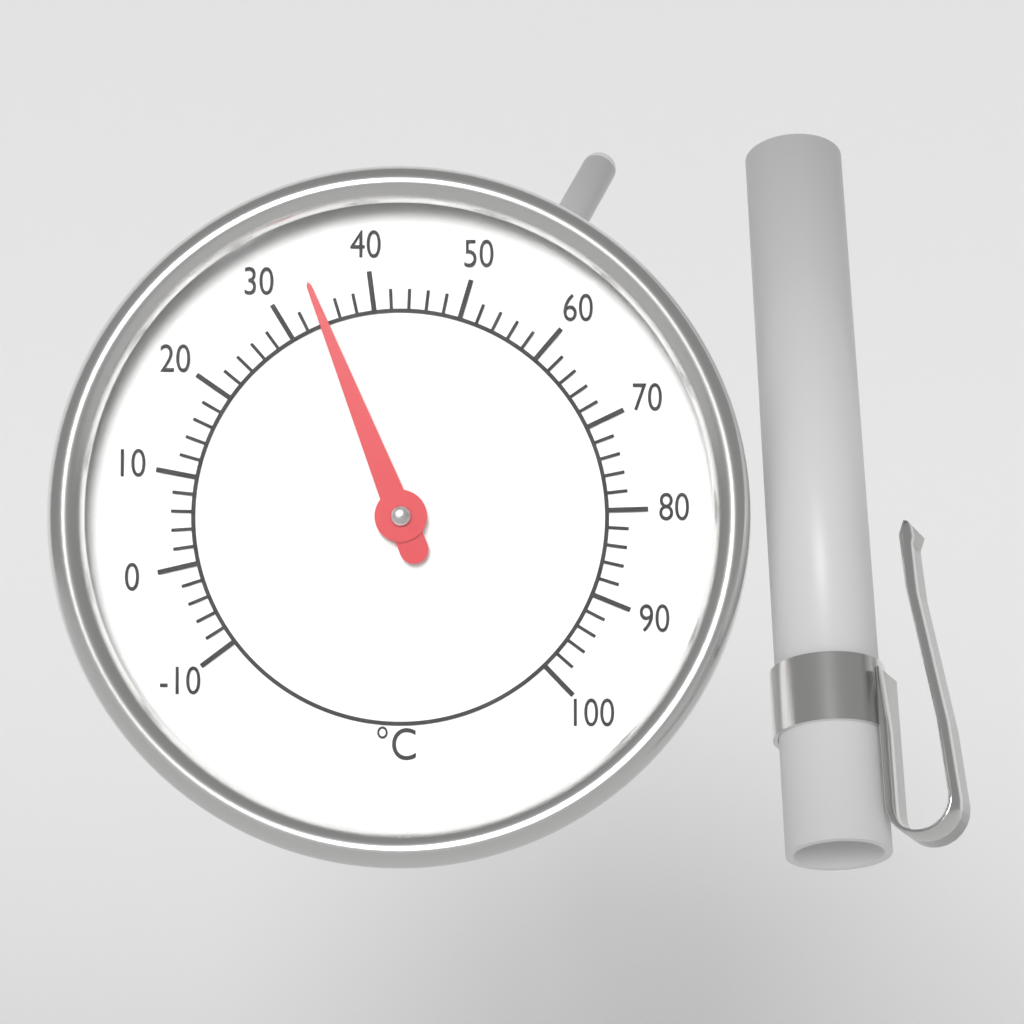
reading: 34 °C
